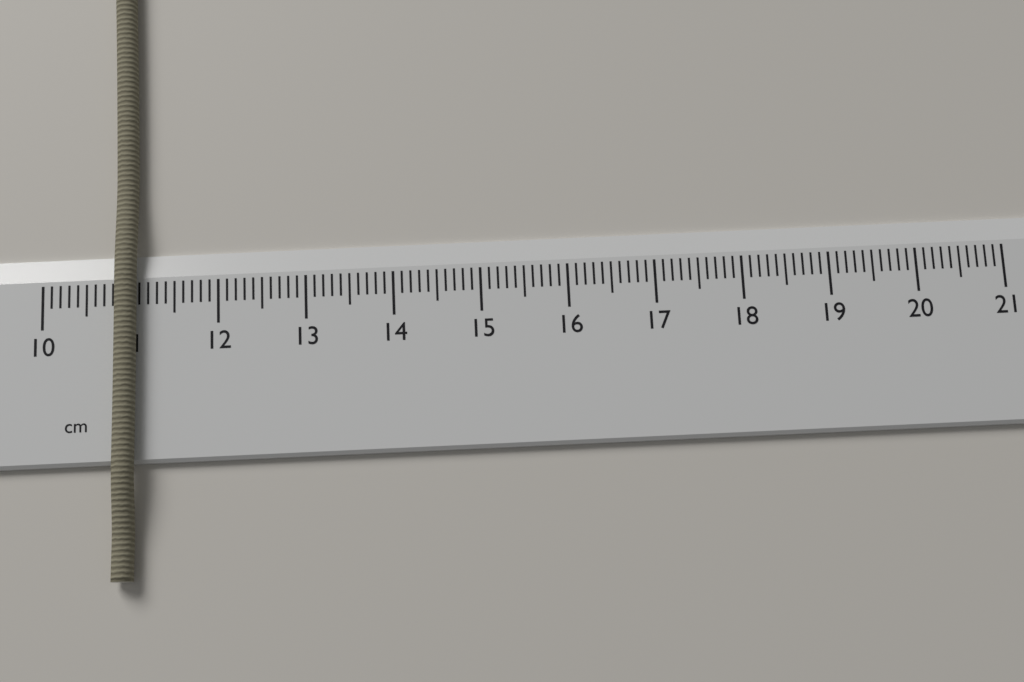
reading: 11.1 cm
